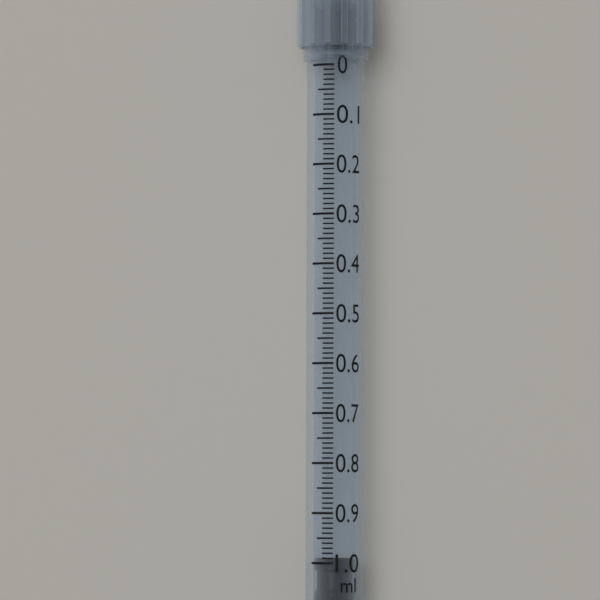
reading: 0.99 ml
